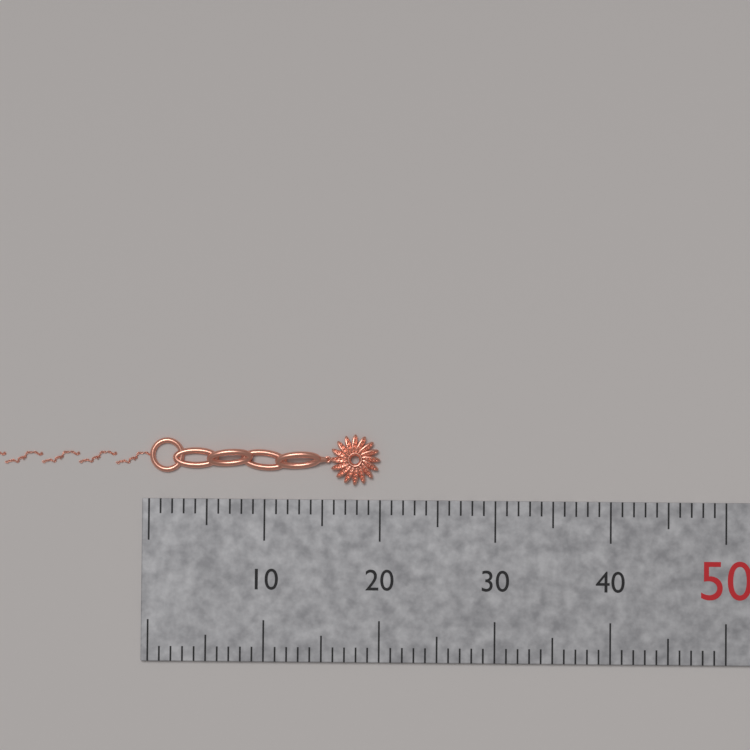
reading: 20 mm
